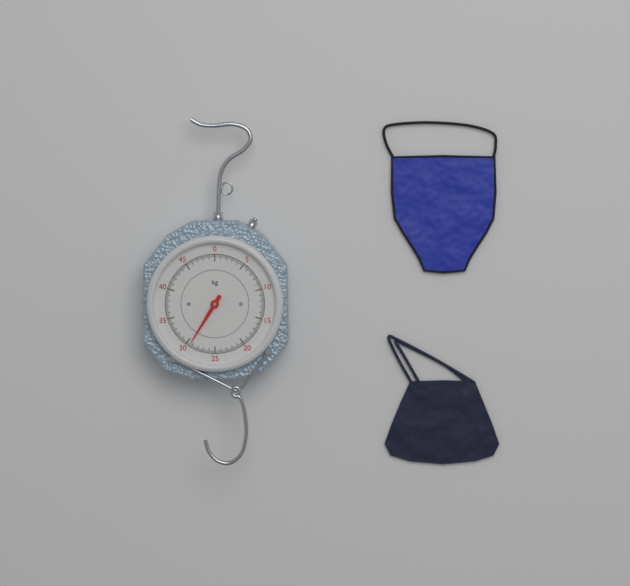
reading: 29.4 kg
